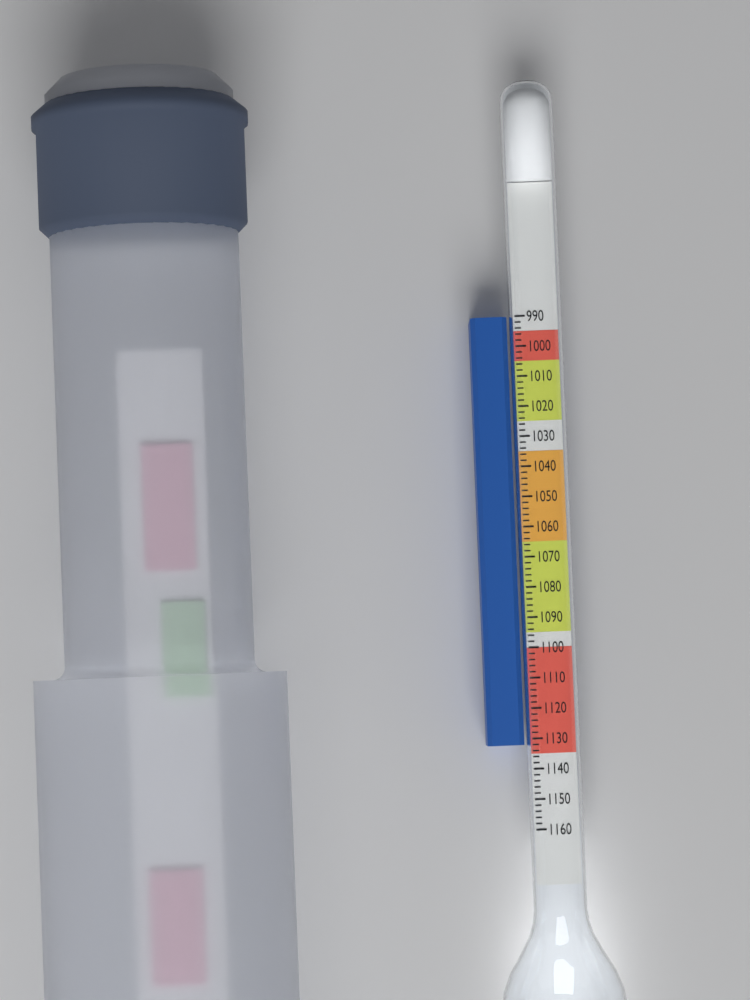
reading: 1132 (no unit)
